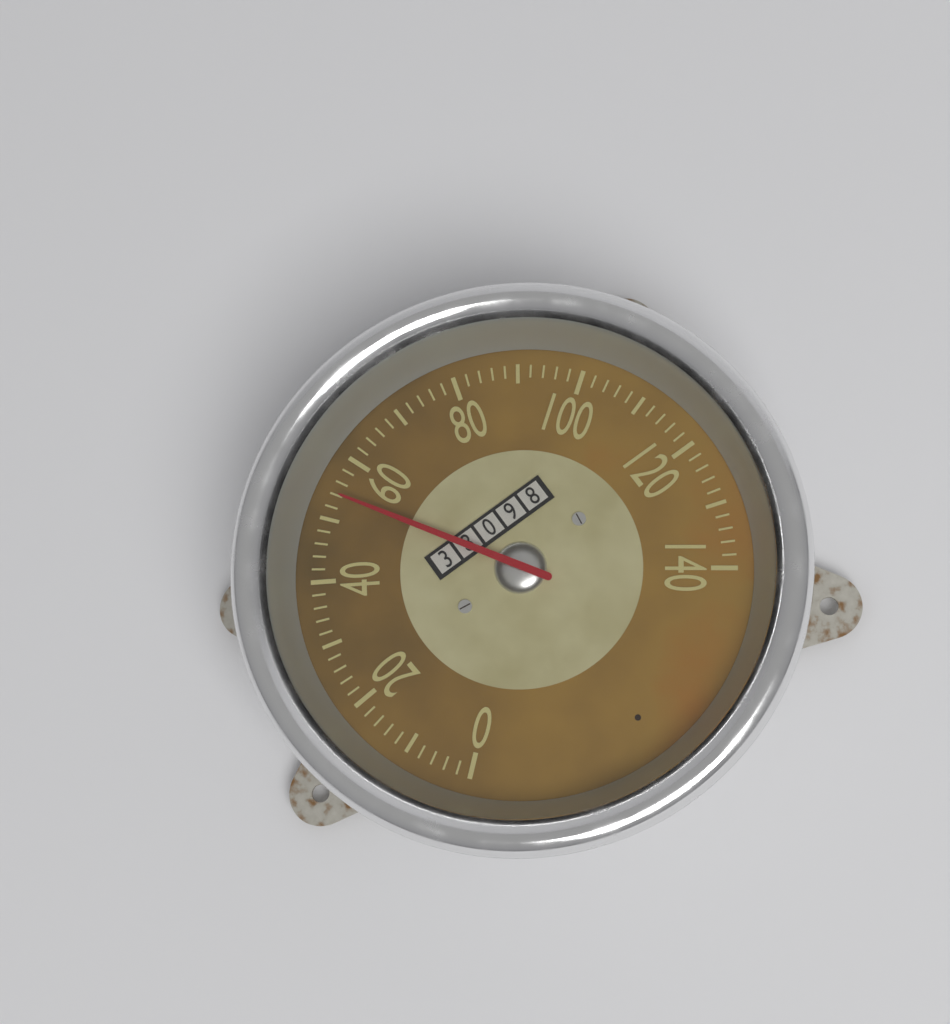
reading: 54 (no unit)
